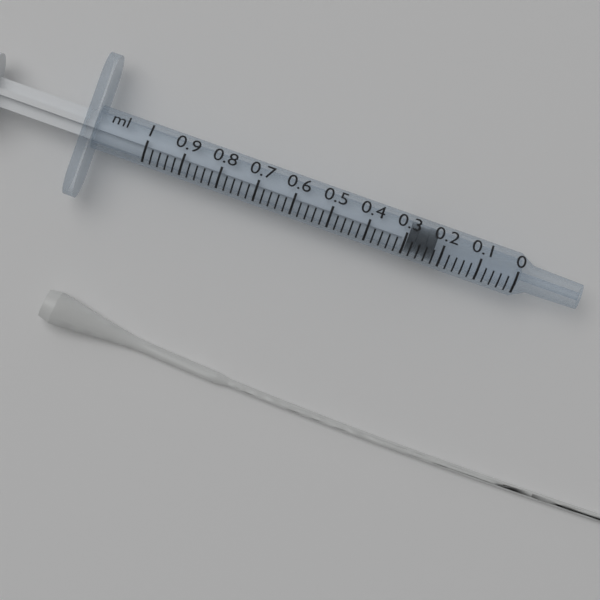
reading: 0.22 ml
